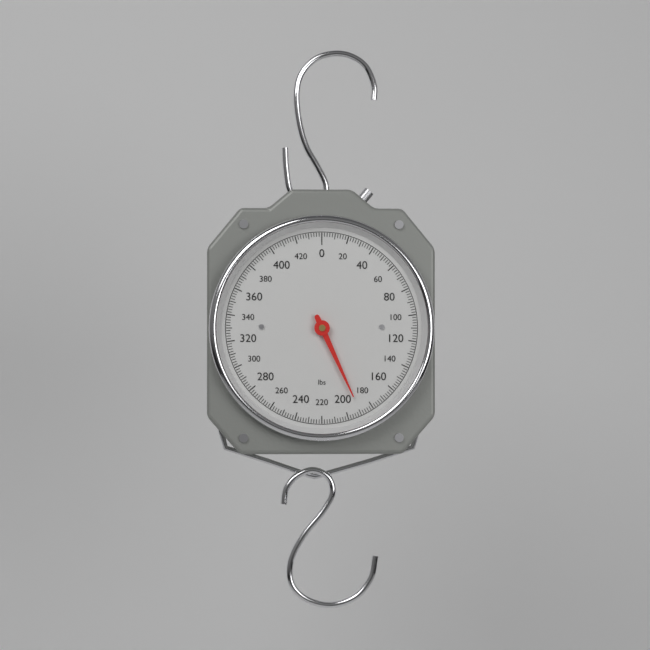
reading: 190 lbs
